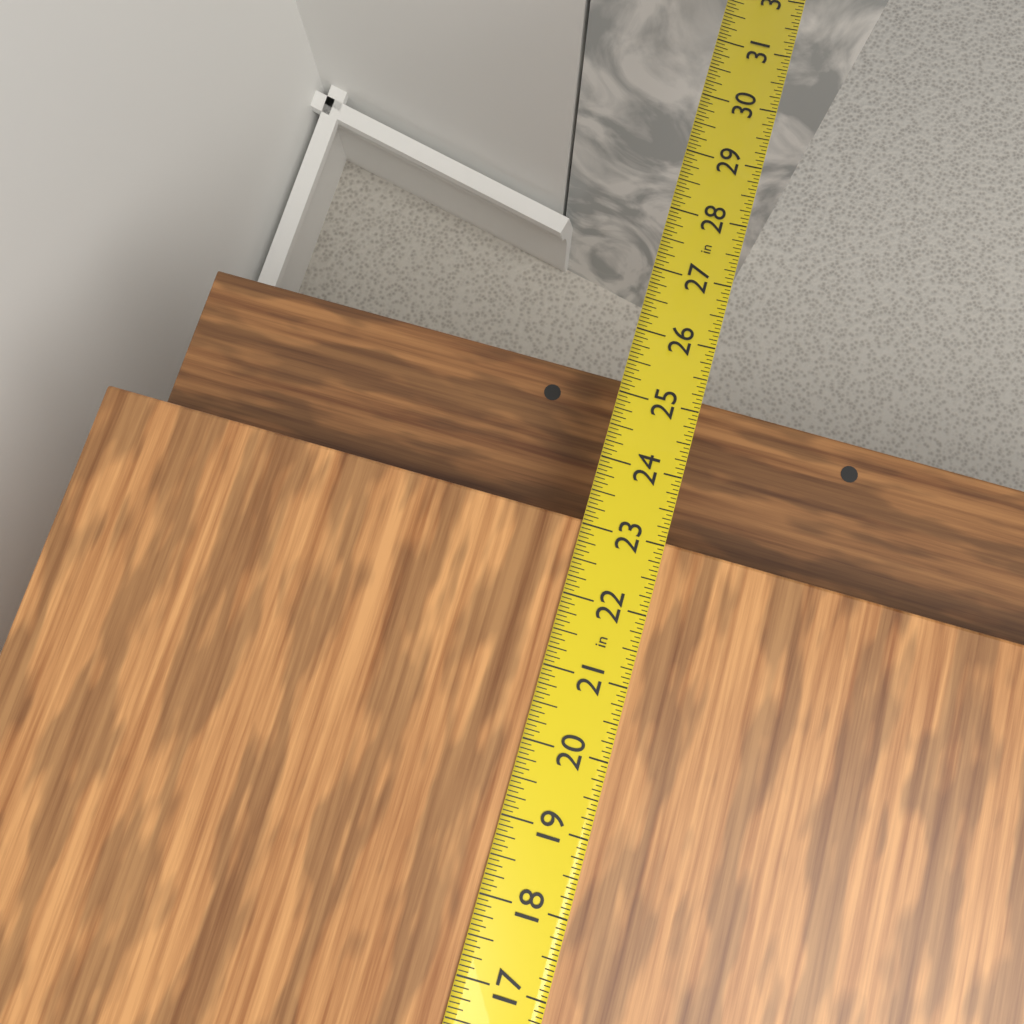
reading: 23.0625 in
